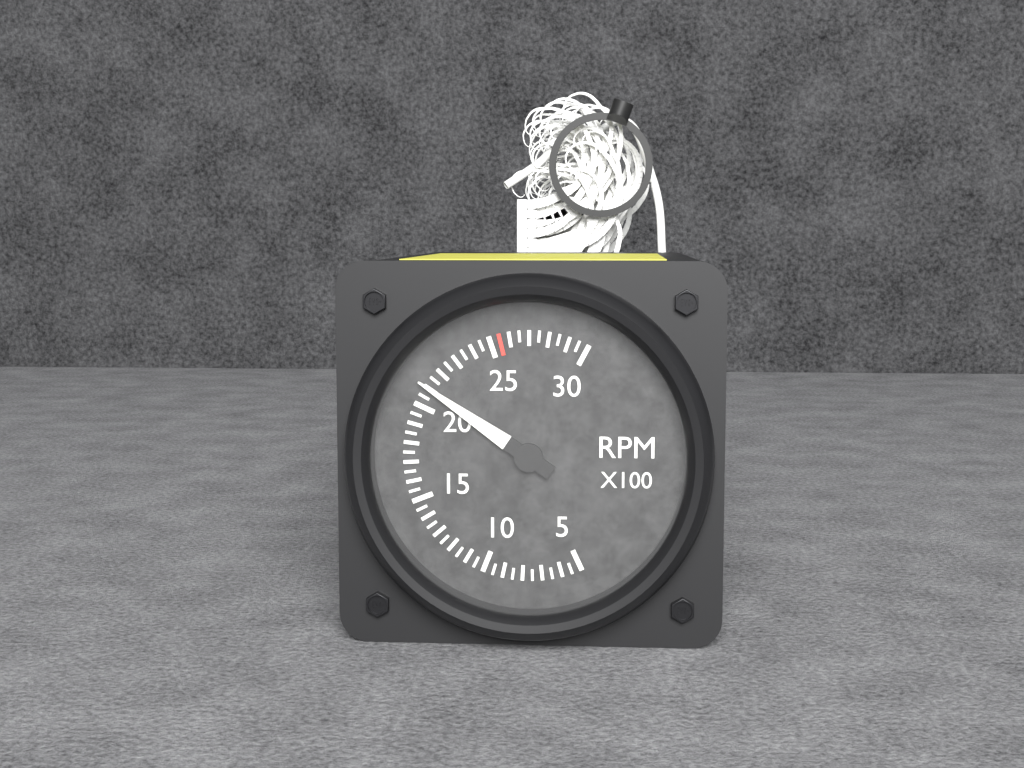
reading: 2100 RPM
